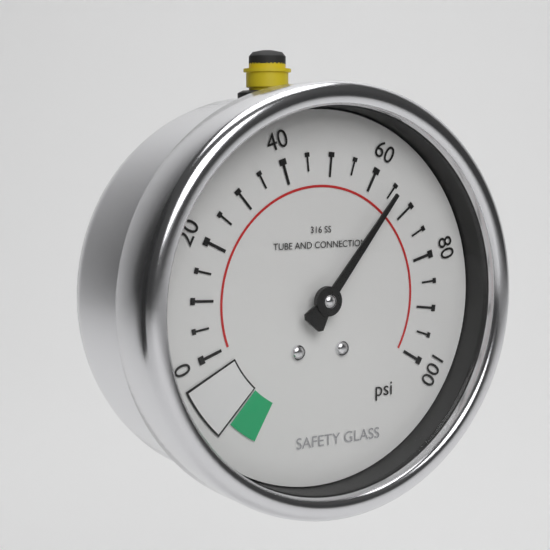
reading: 65 psi
